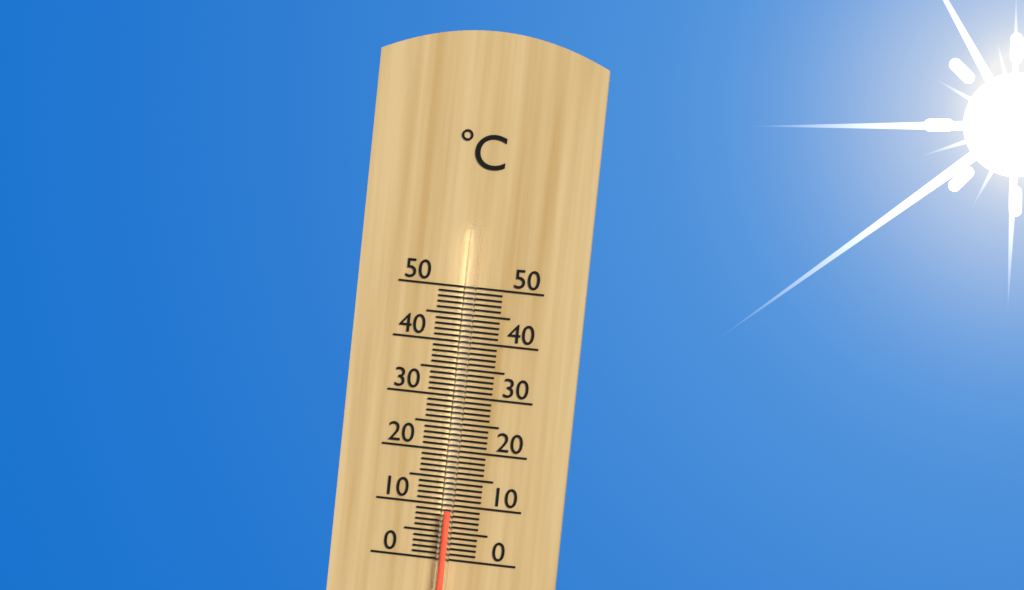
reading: 9 °C
